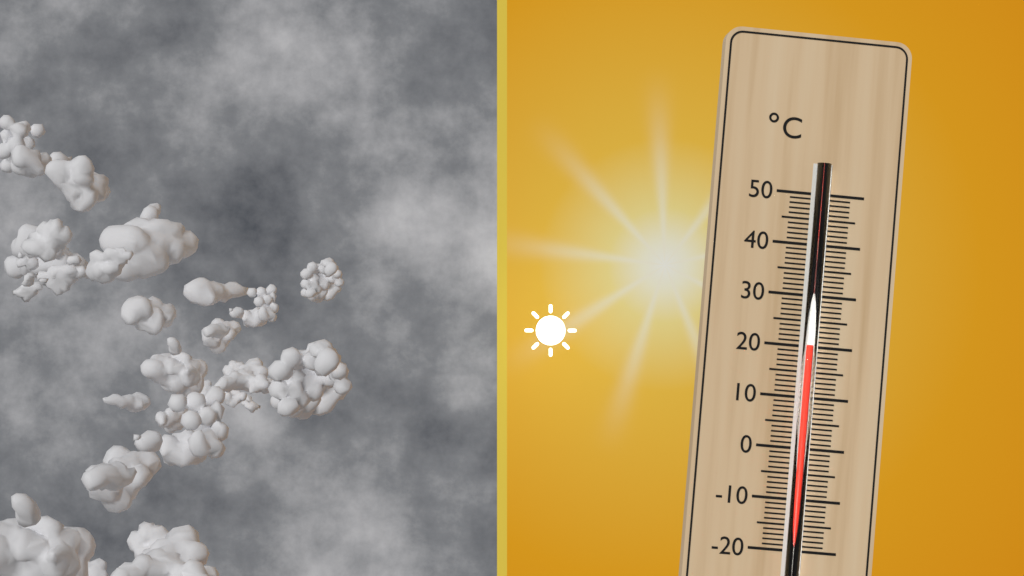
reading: 20 °C
